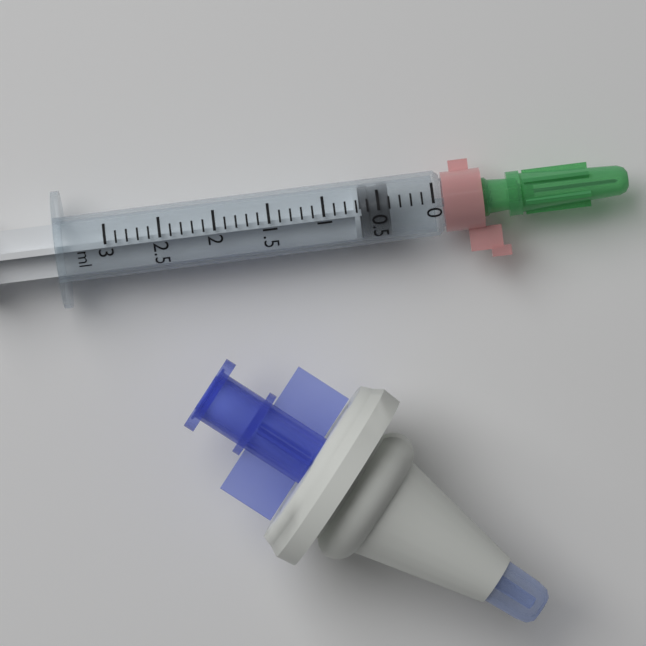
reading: 0.4 ml
